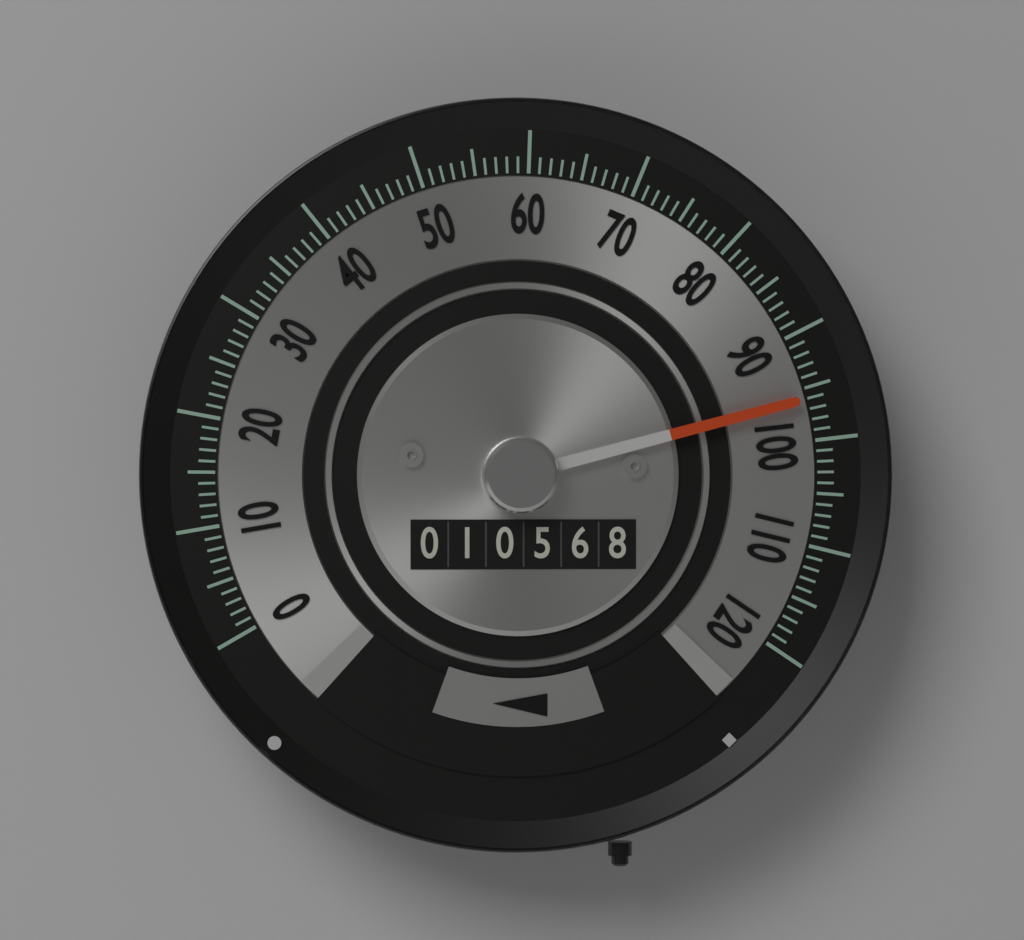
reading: 96 (no unit)
